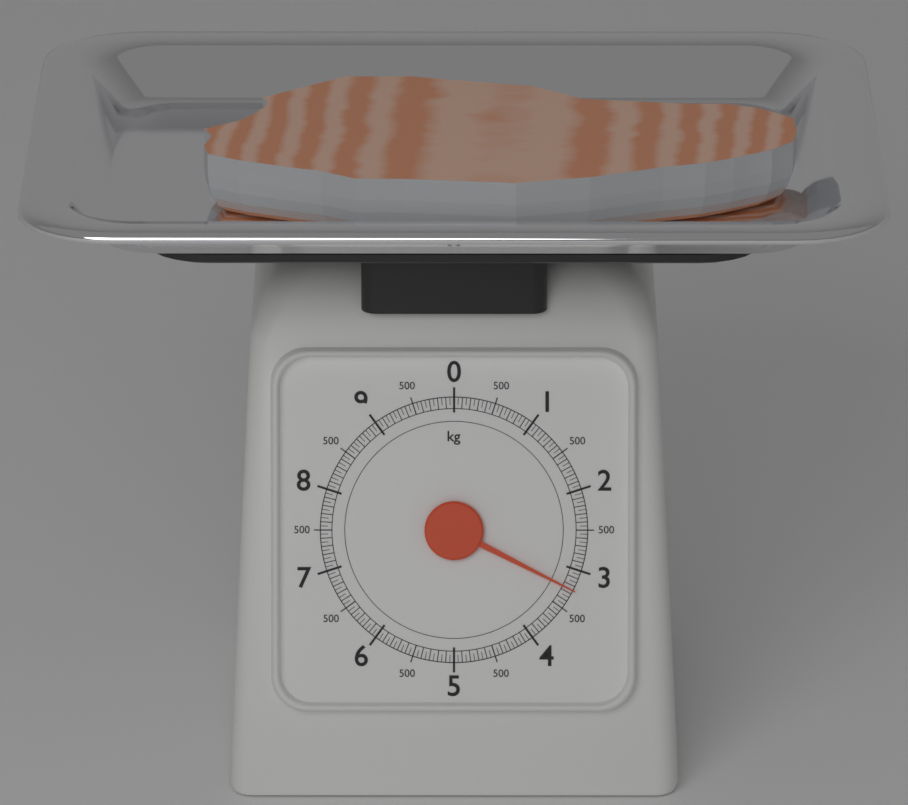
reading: 3.25 kg
